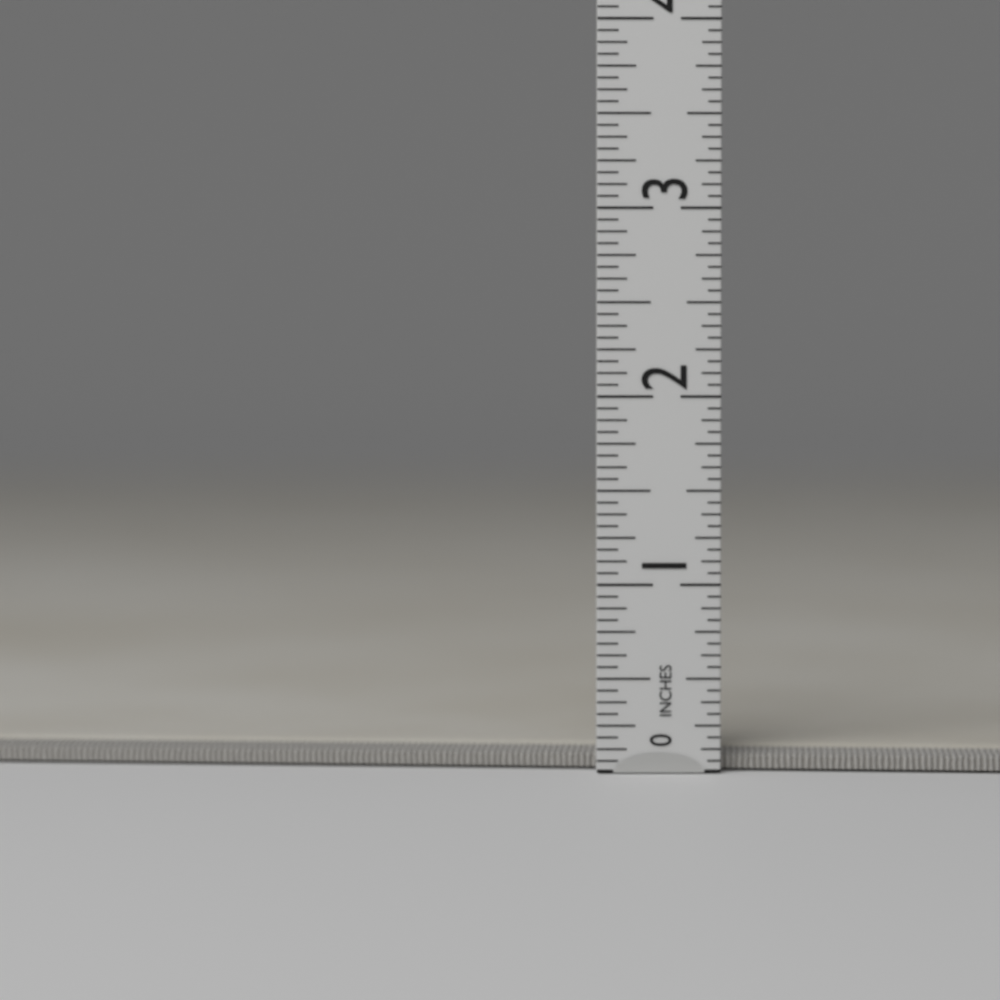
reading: 0.1250 in
